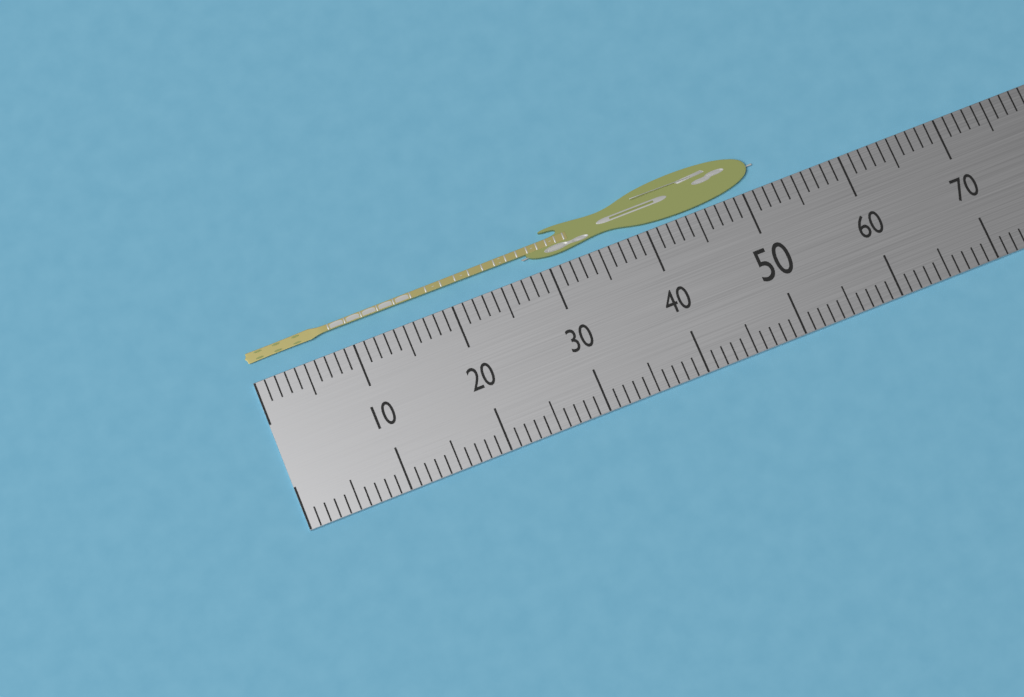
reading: 52 (no unit)
